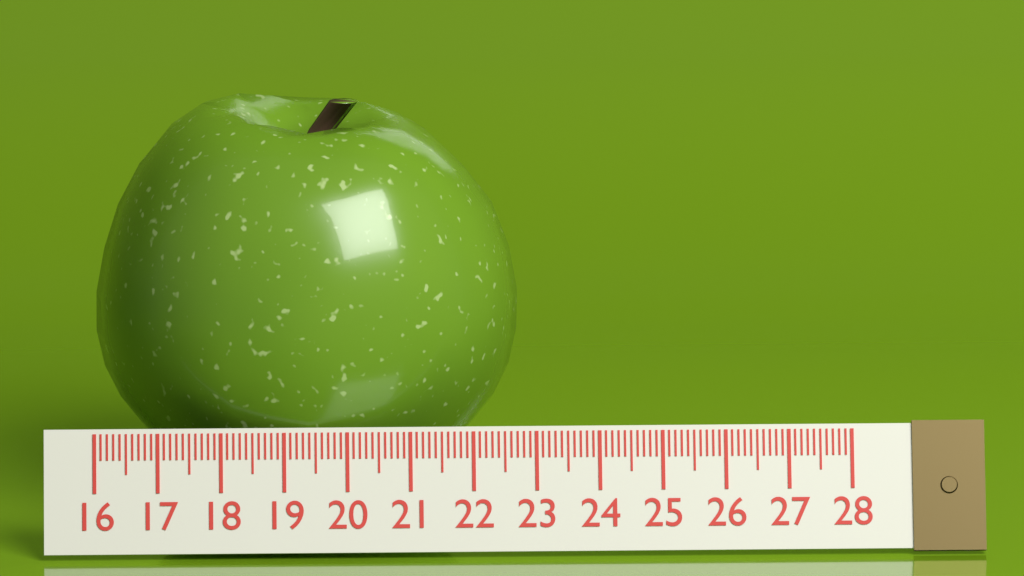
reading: 22.8 (no unit)
